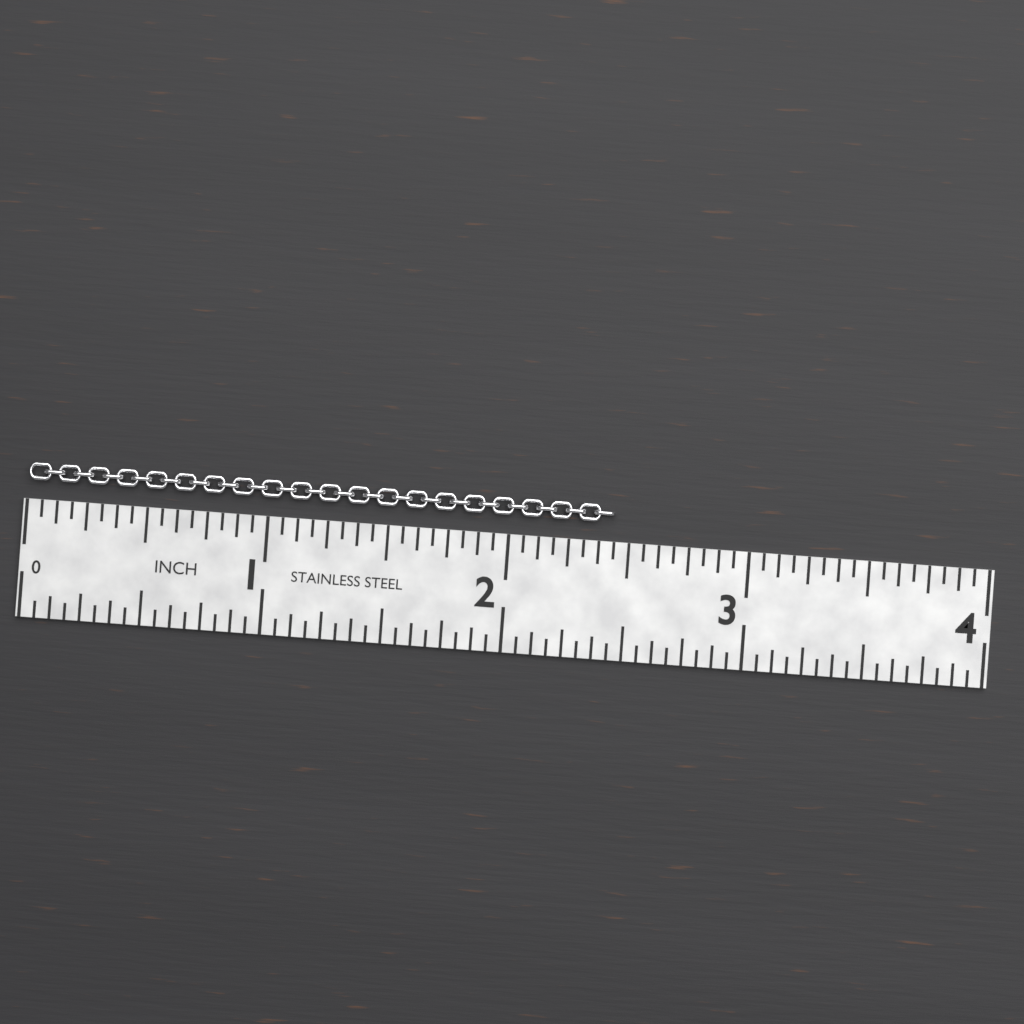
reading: 2.4375 in
